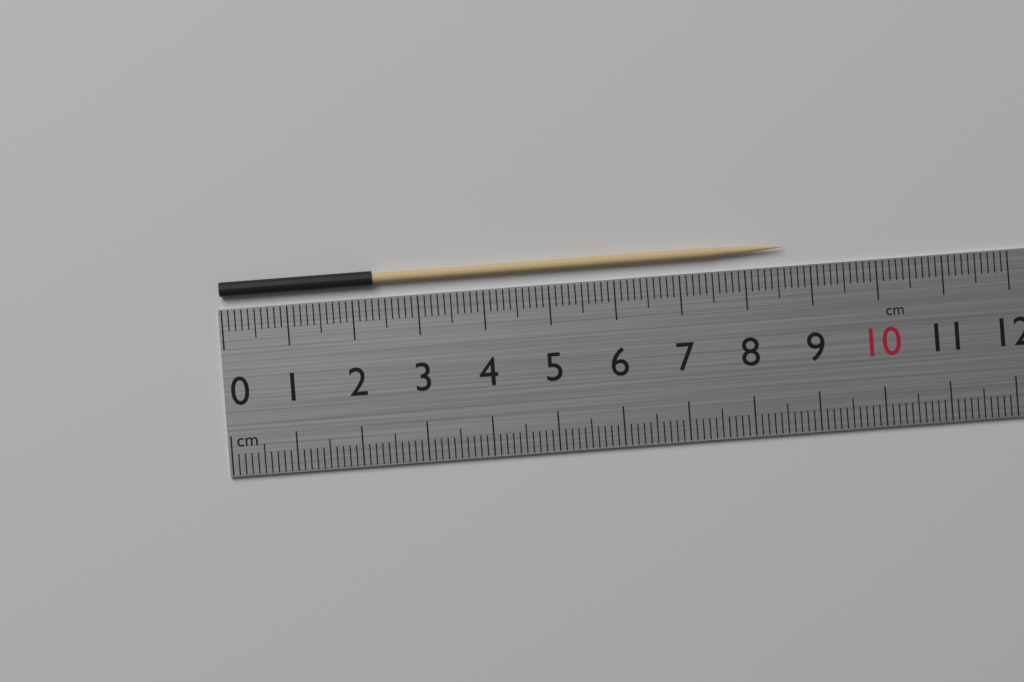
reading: 8.6 cm
